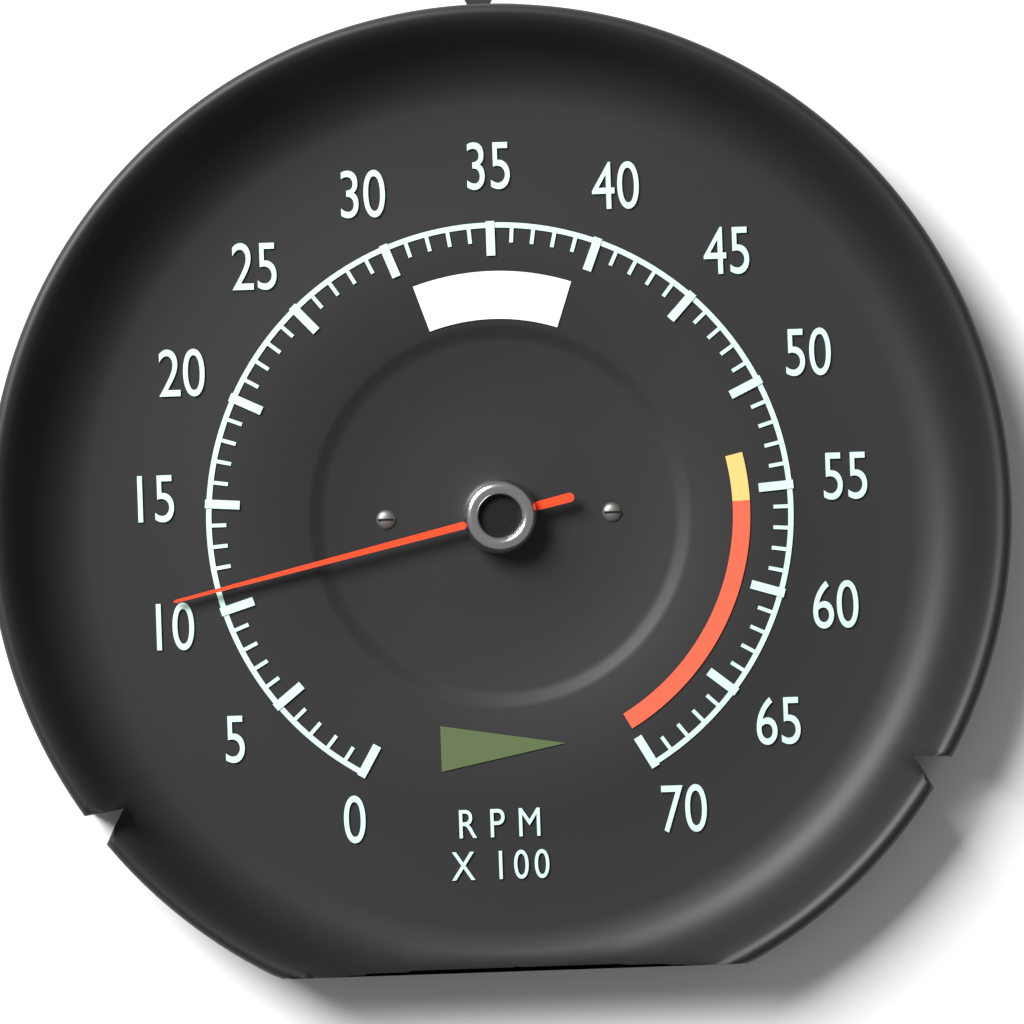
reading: 1100 RPM
